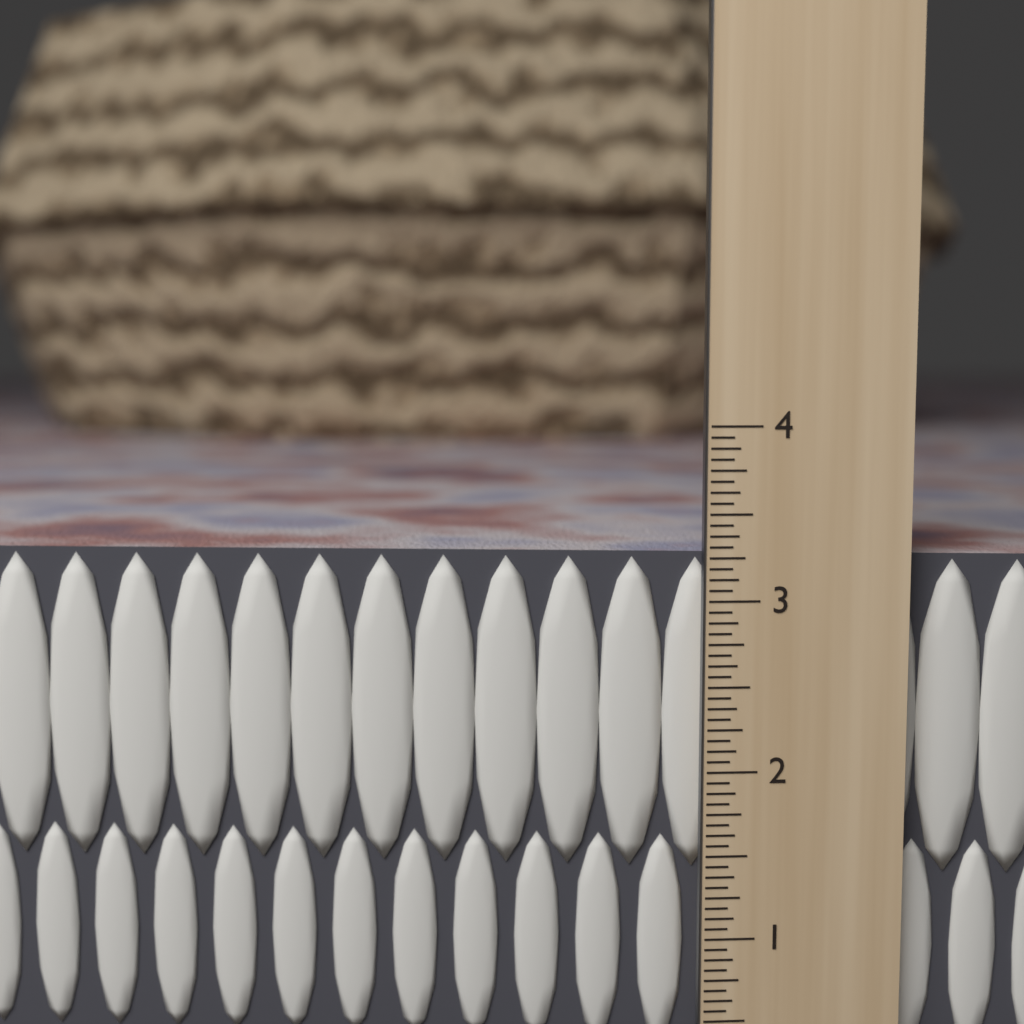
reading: 3.2500 in
